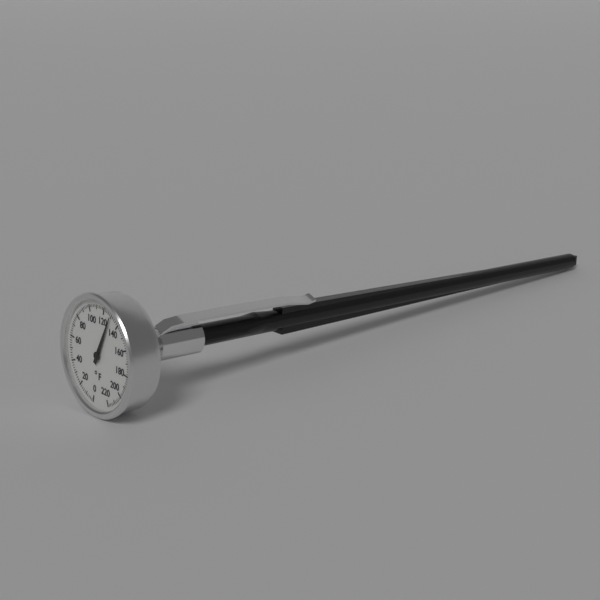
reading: 130 °F
